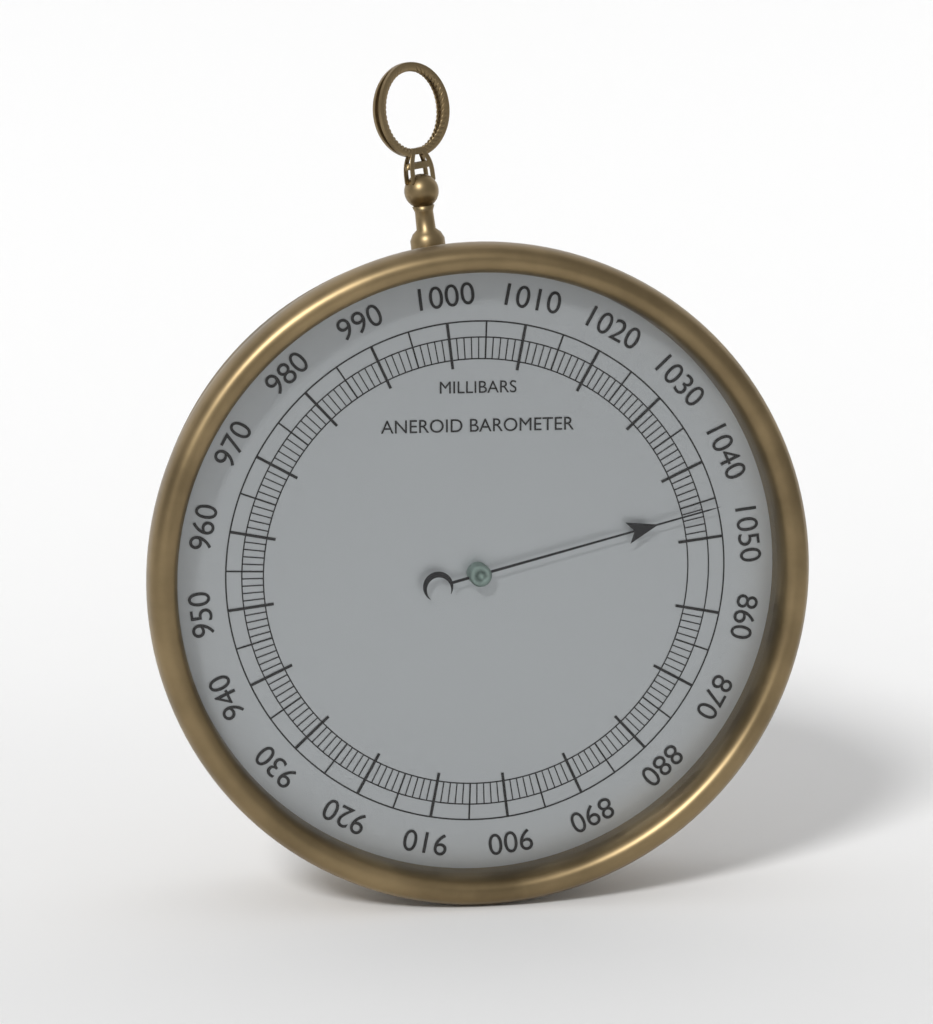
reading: 1046 mbar
